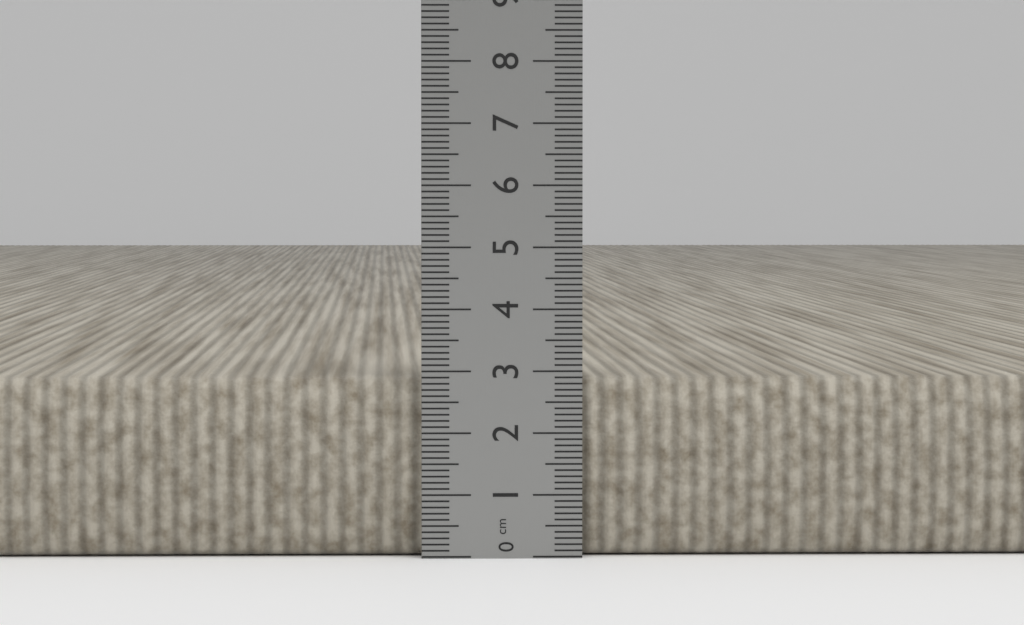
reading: 2.9 cm
